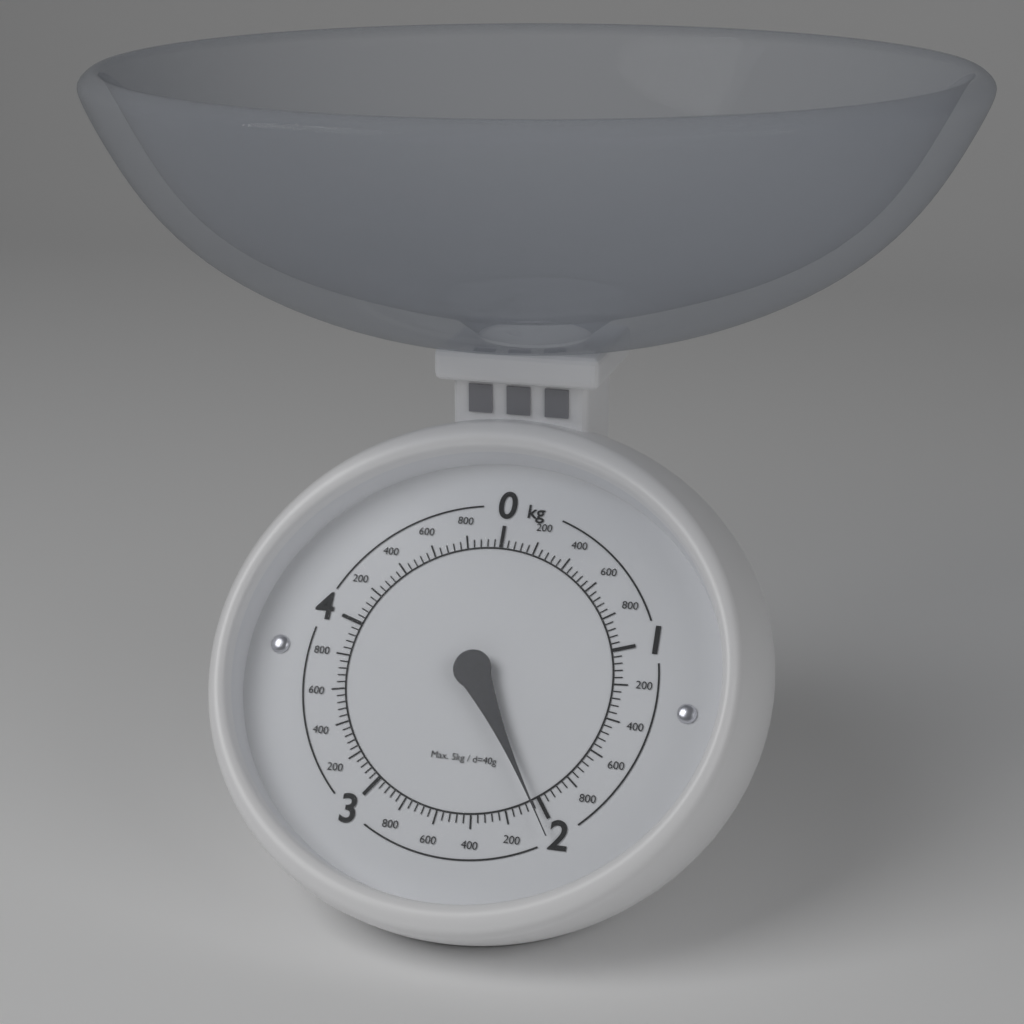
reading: 2.04 kg
